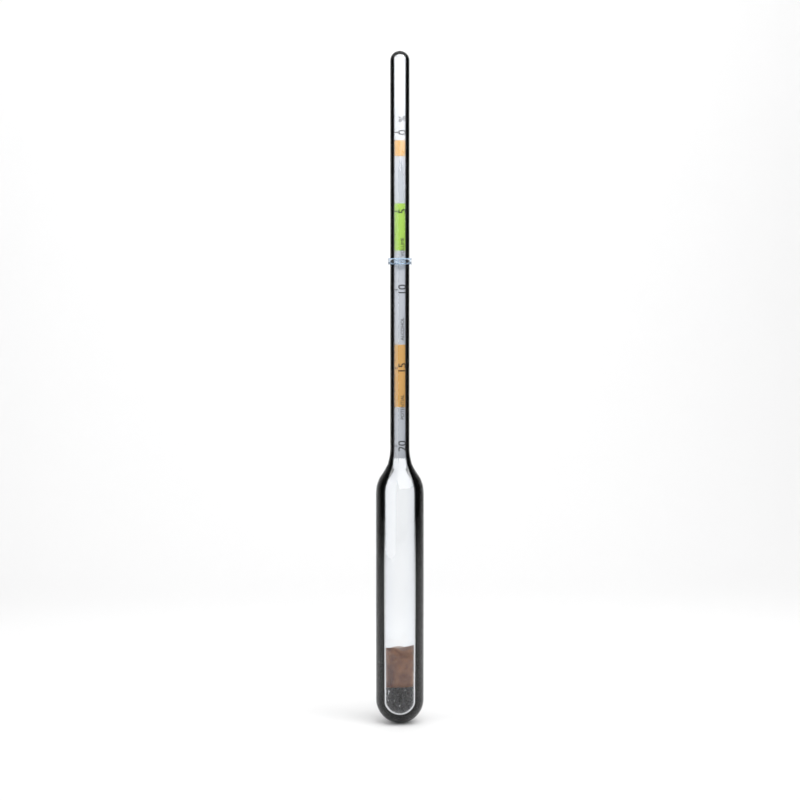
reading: 8.0 %
